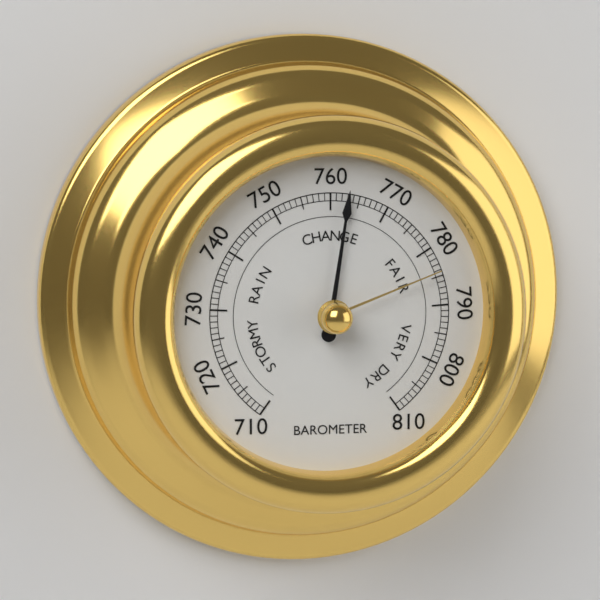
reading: 763 (no unit)
